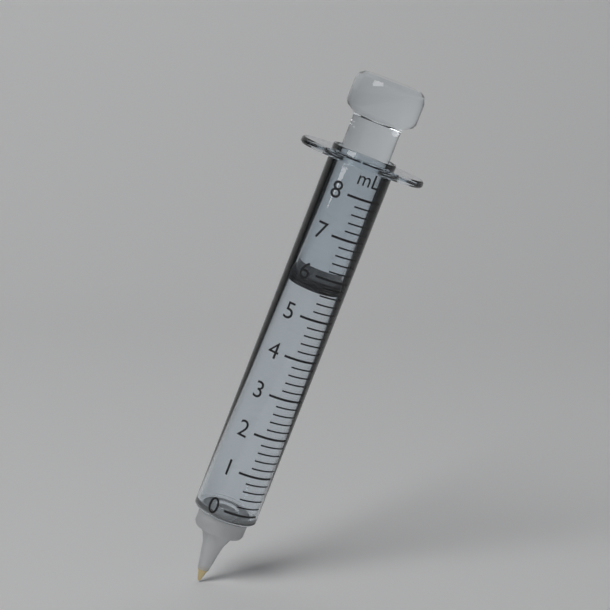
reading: 5.6 ml
